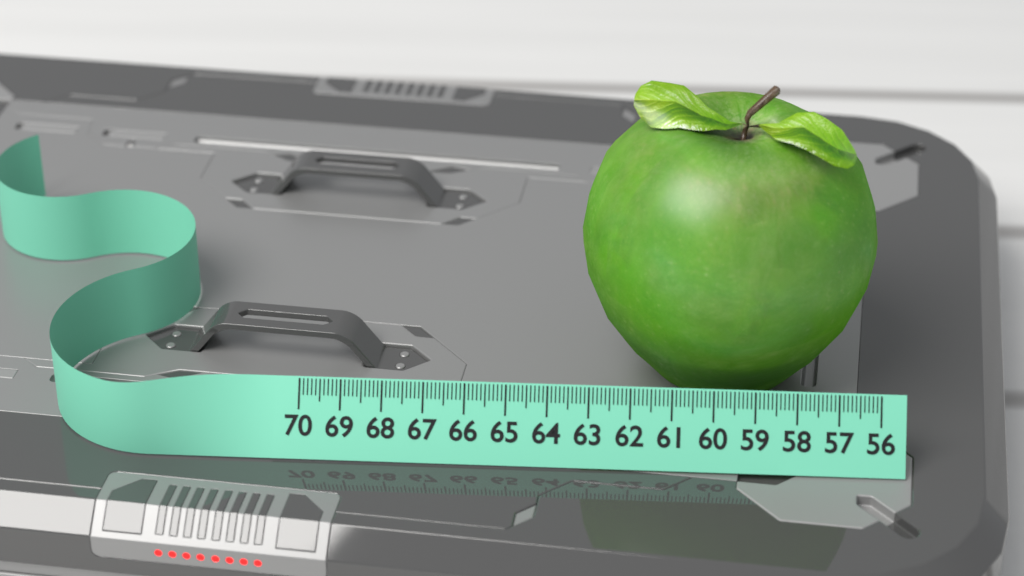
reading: 63.3 (no unit)
